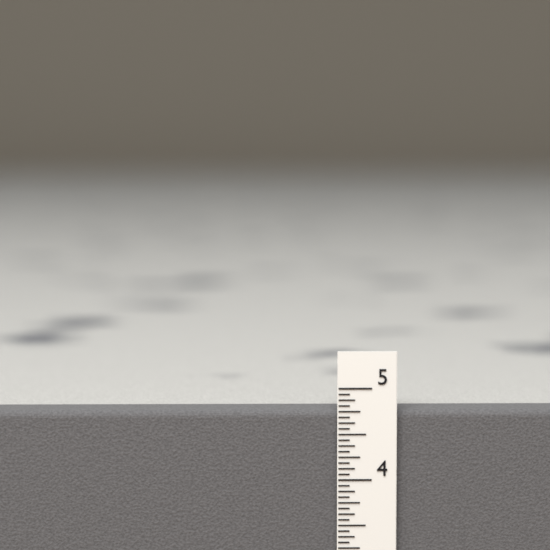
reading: 4.7500 in
